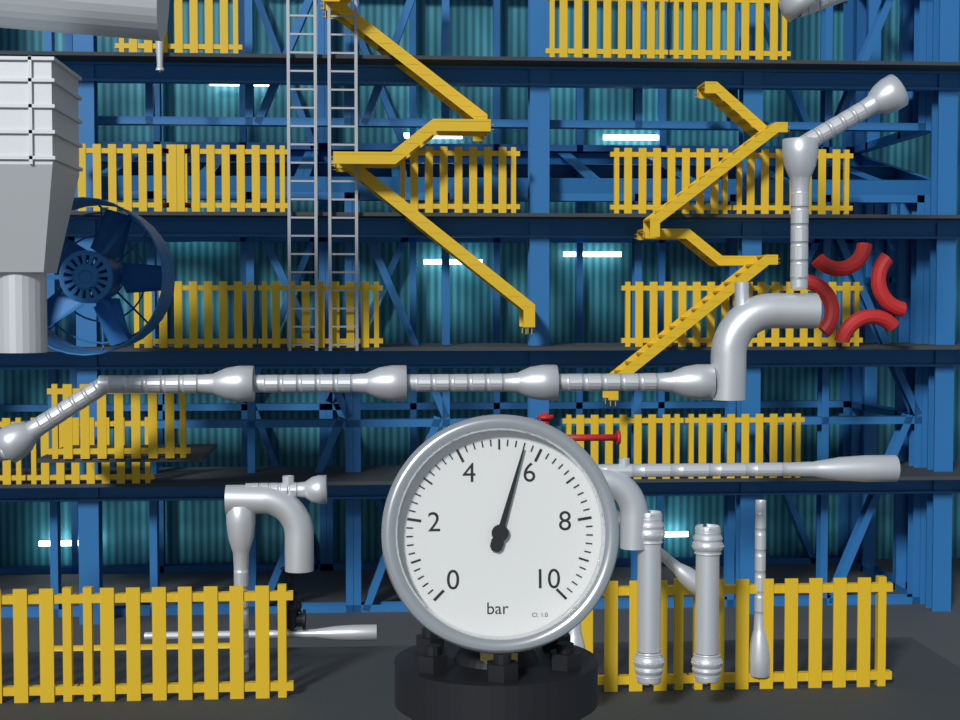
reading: 5.6 bar
